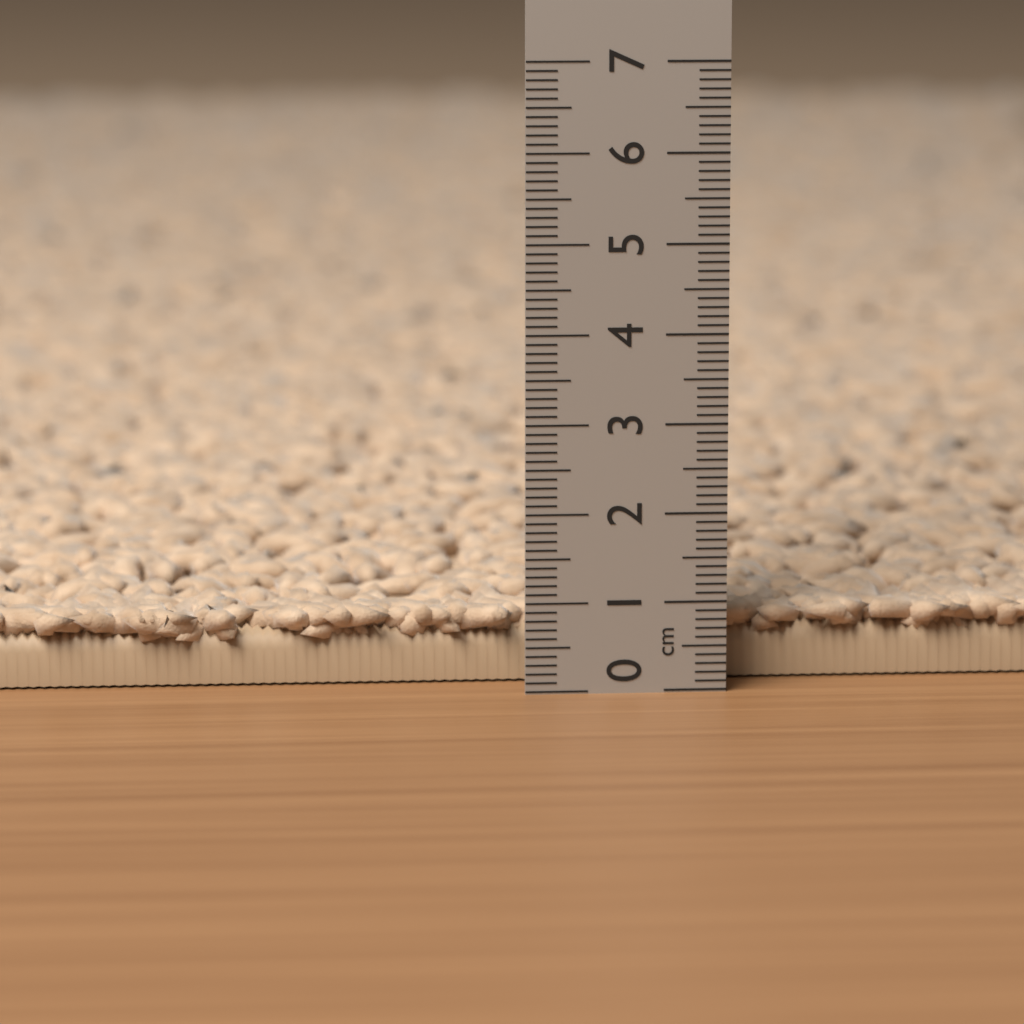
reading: 0.9 cm
